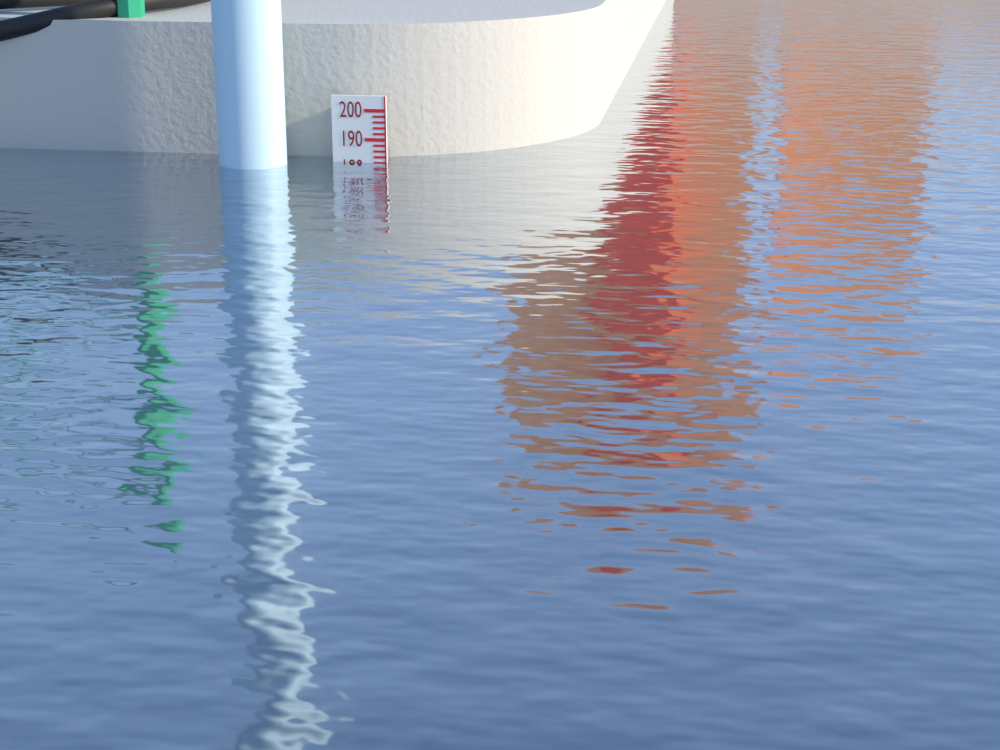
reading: 182 (no unit)
